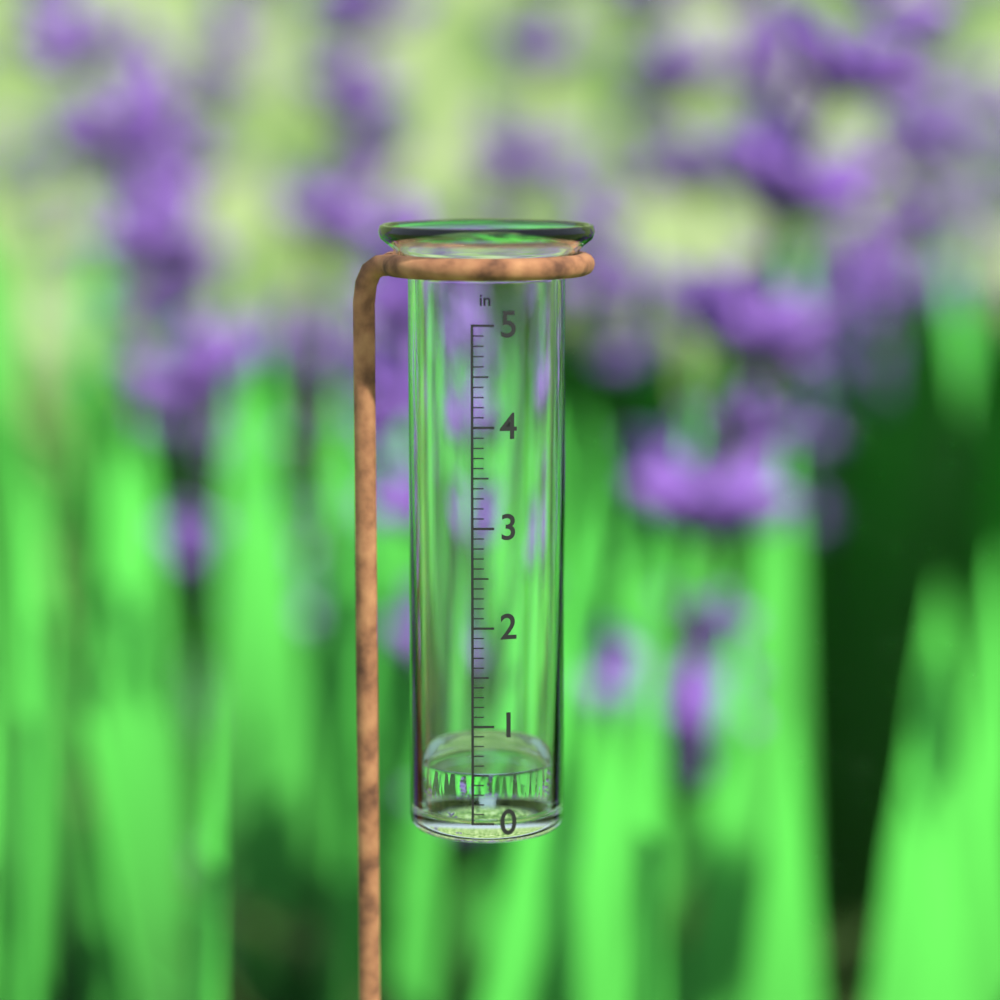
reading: 0.5 in
